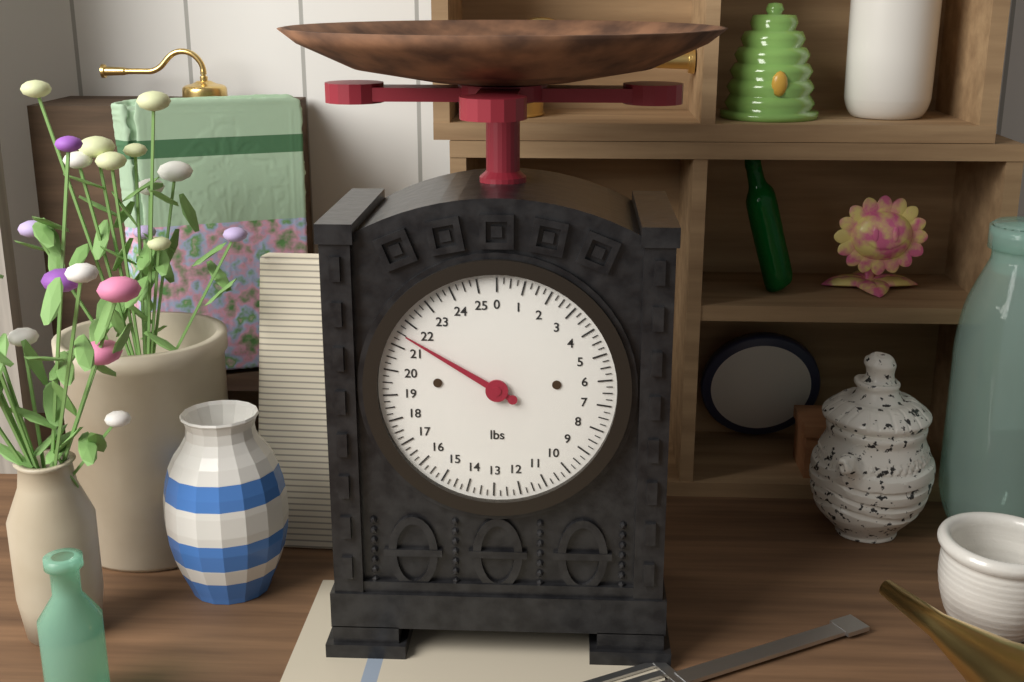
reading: 21.50 lbs
